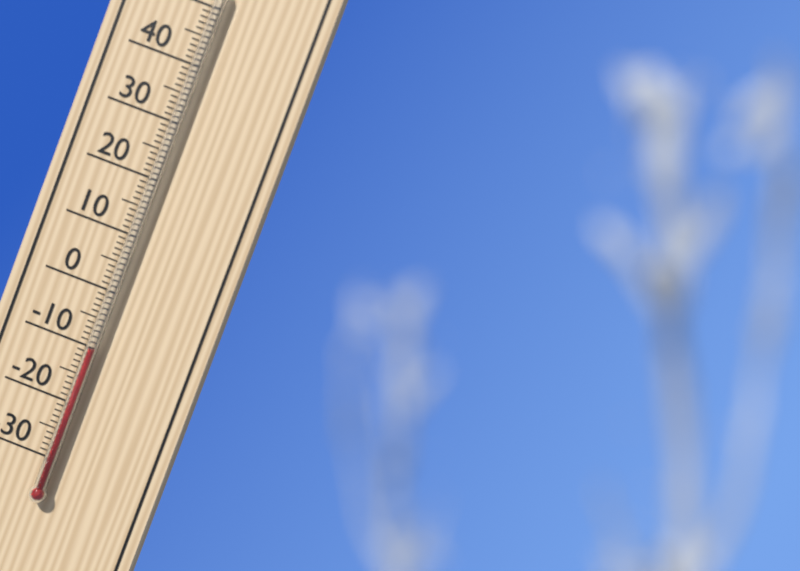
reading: -10 °C
